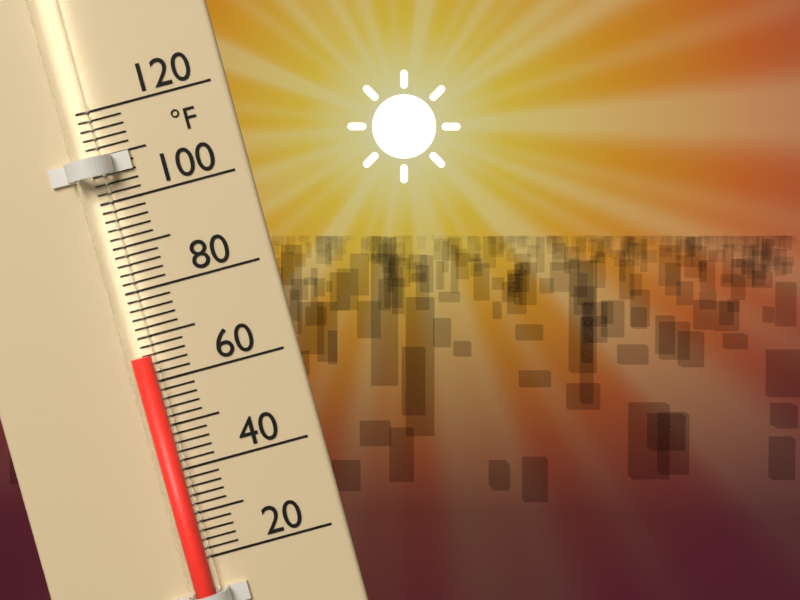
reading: 66 °F
